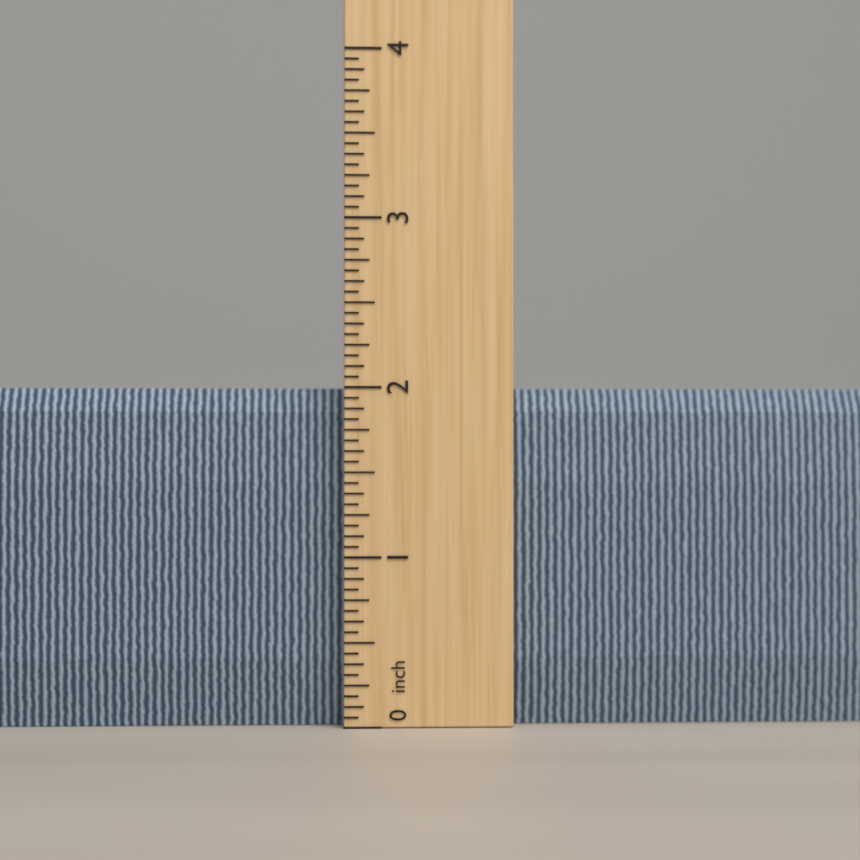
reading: 2.0000 inch
